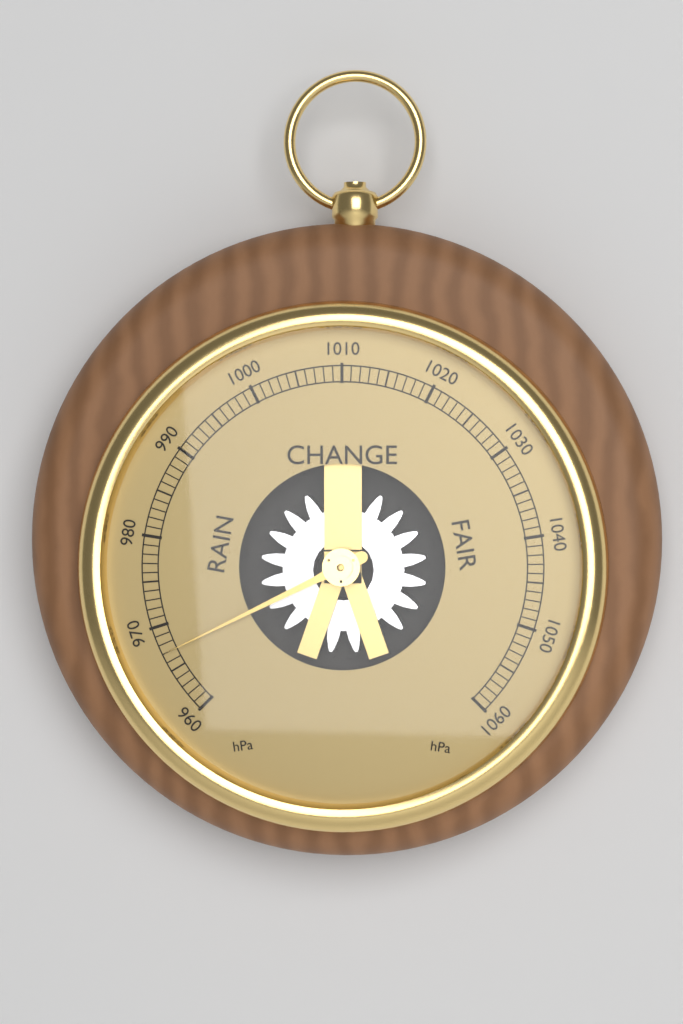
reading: 967 hPa
